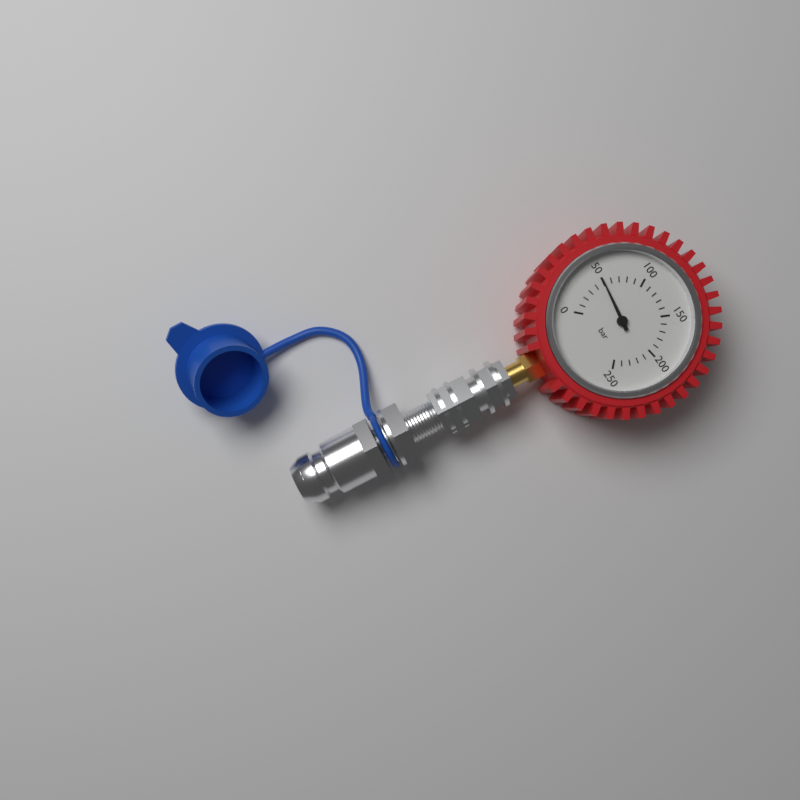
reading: 50 bar
